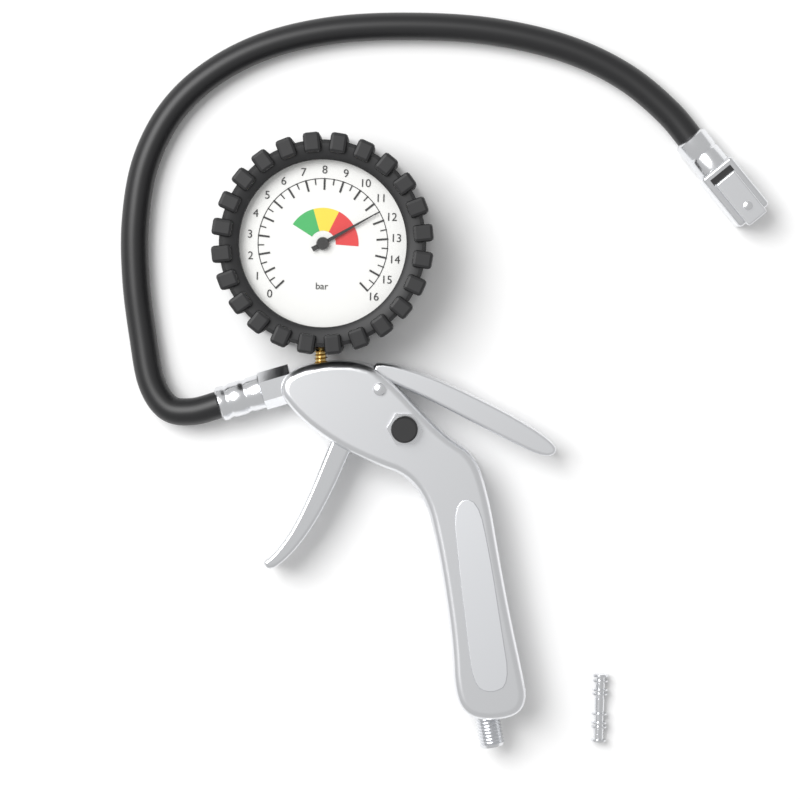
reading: 11.5 bar
